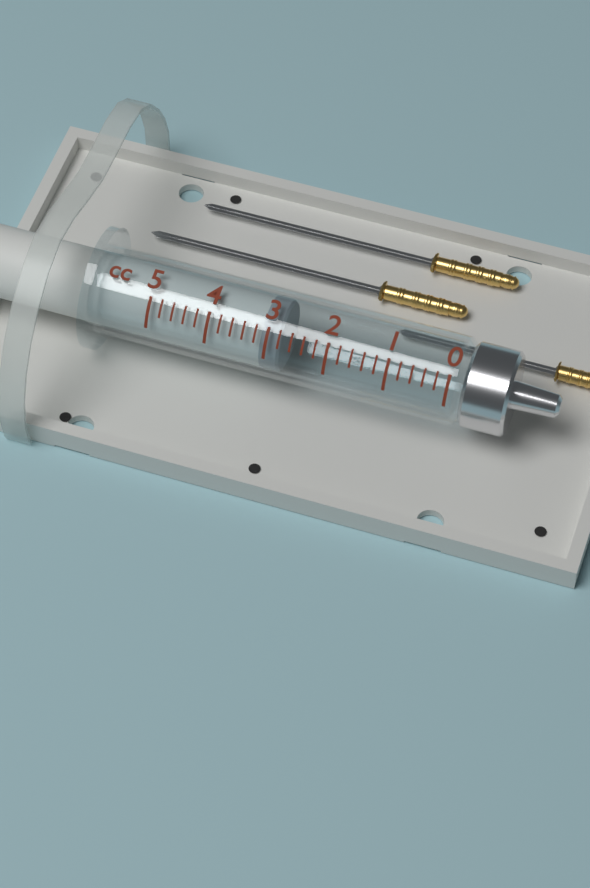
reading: 2.8 cc
